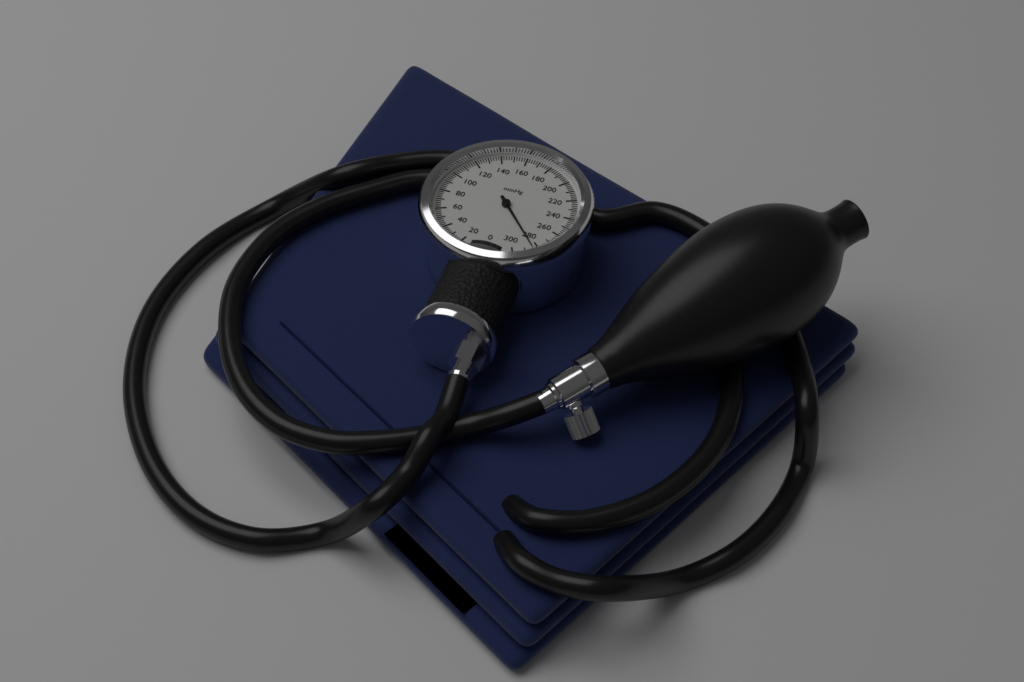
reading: 284 mmHg
